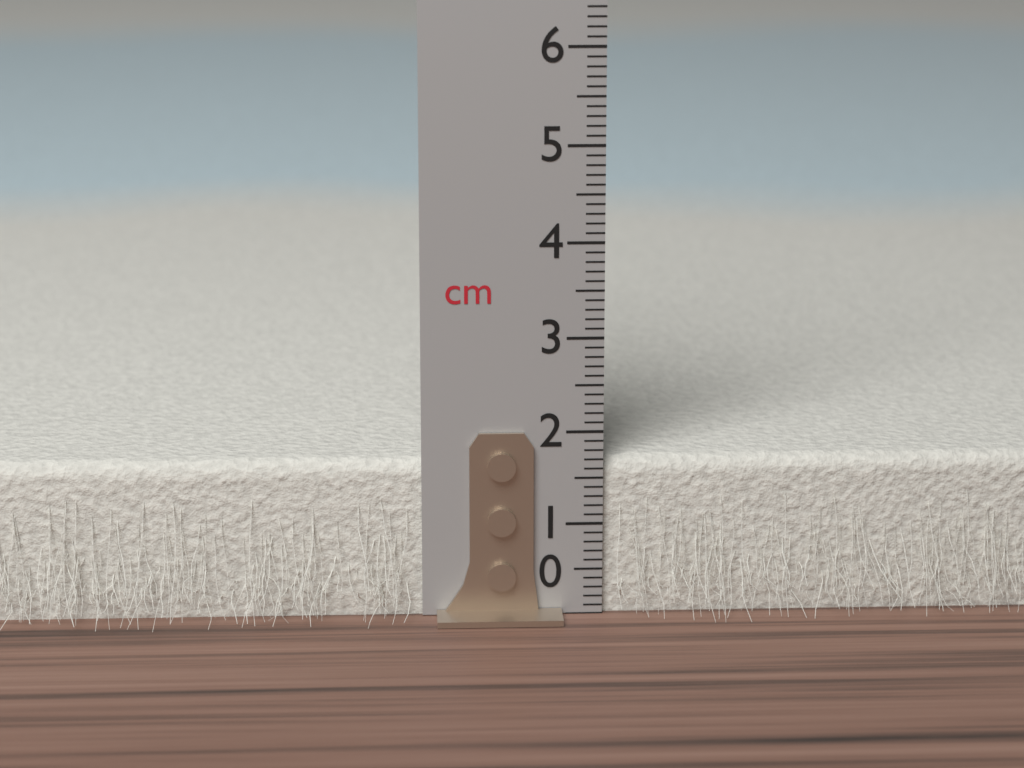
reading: 1.7 cm
